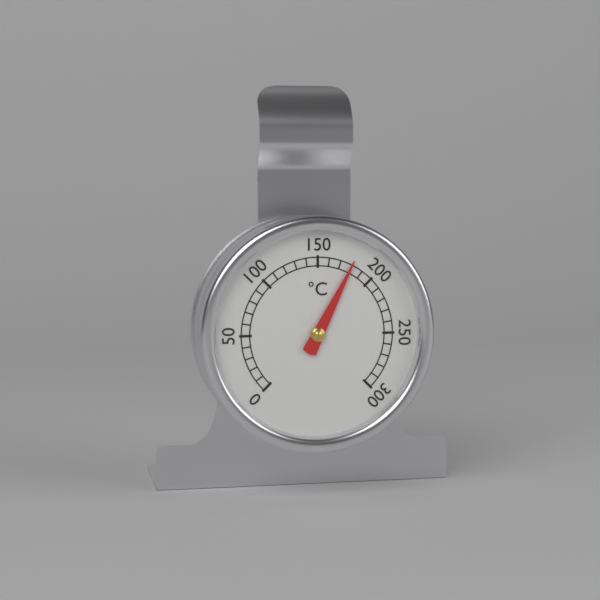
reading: 180 °C
